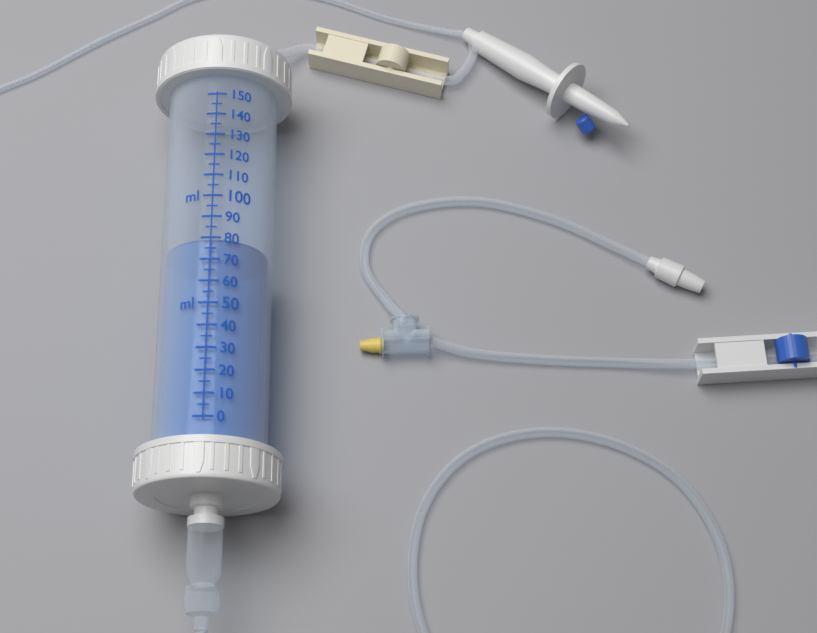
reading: 80 ml
